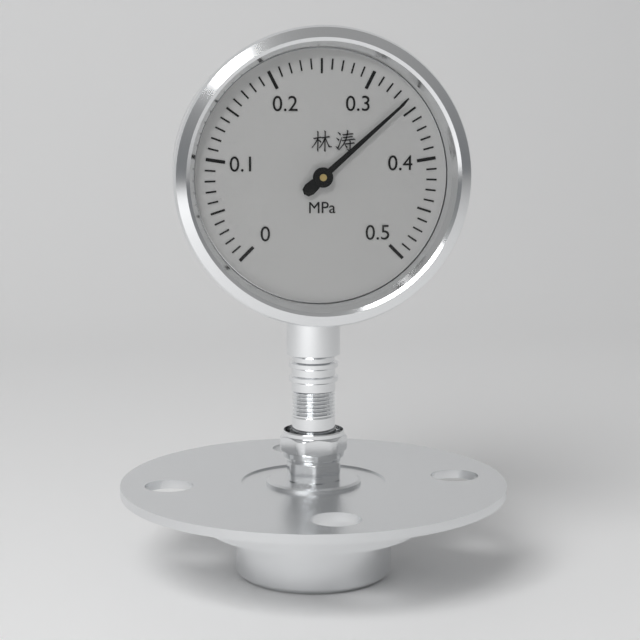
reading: 0.34 MPa
